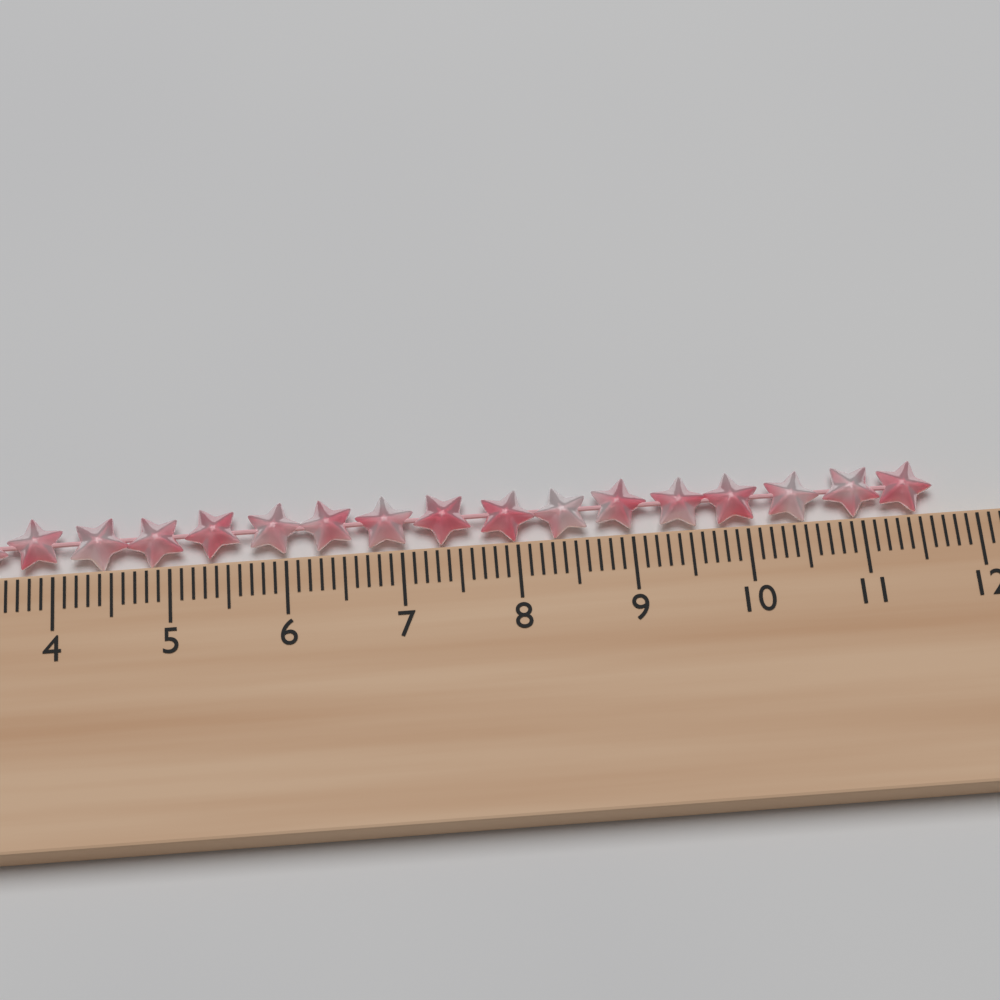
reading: 11.7 cm
